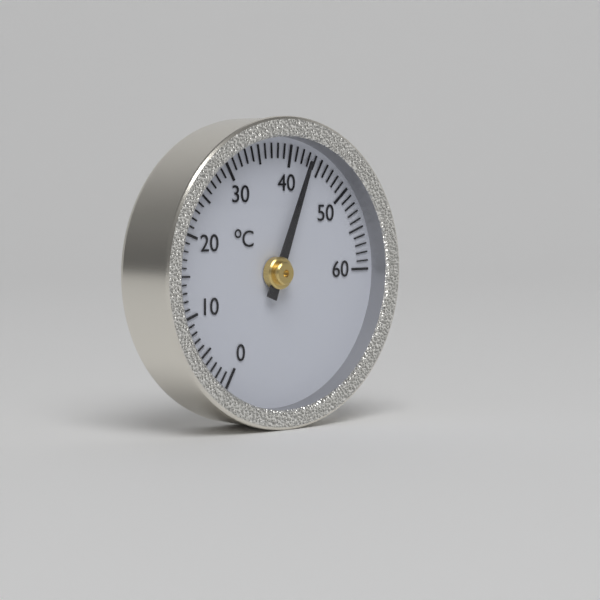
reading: 43 °C
